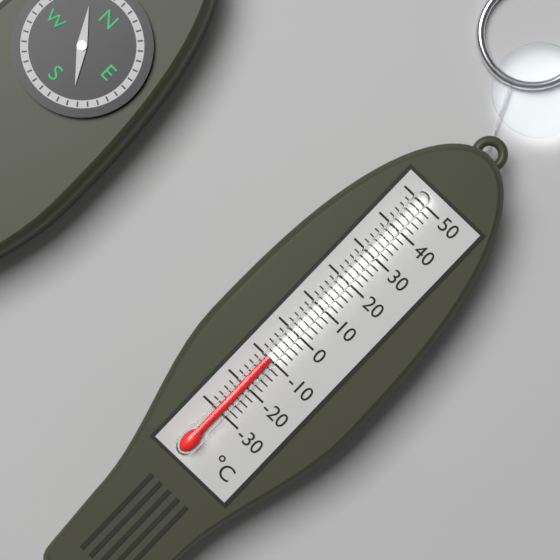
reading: -10 °C
